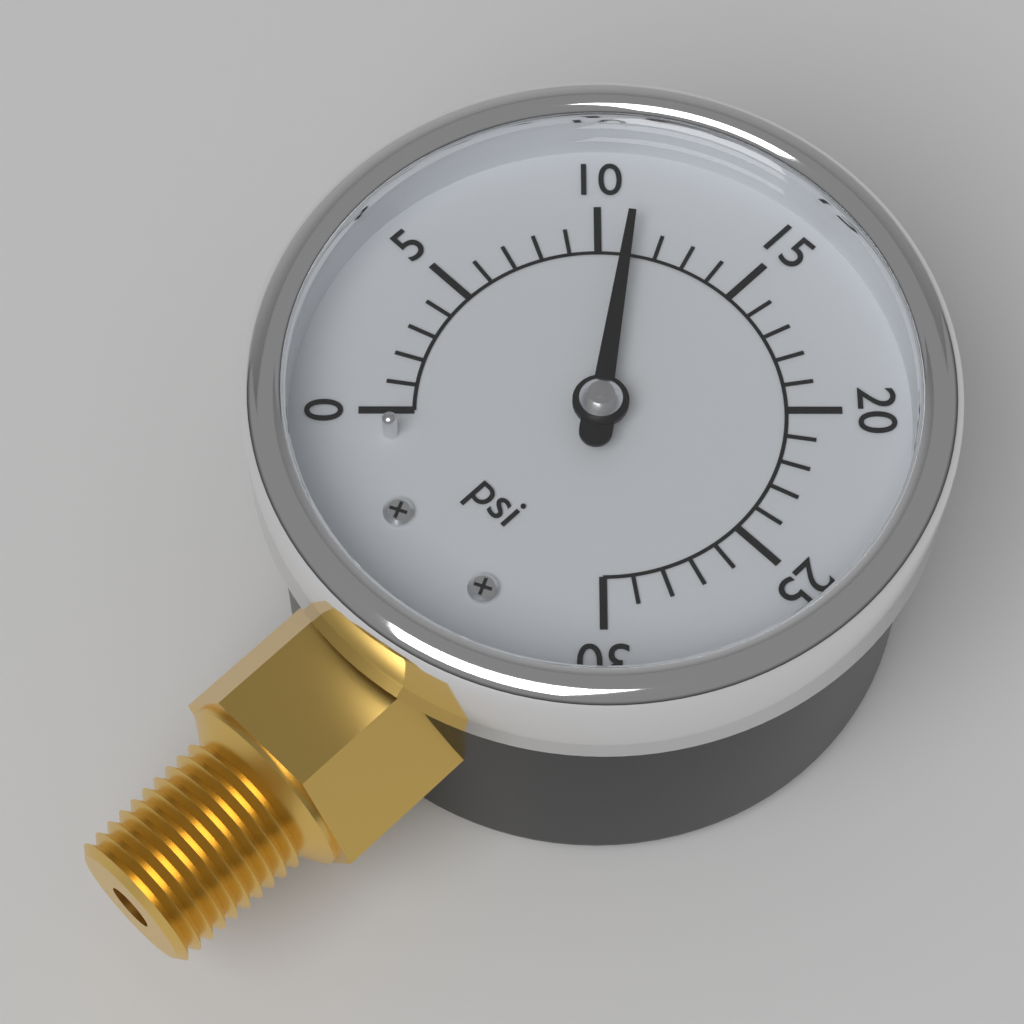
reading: 11 psi
